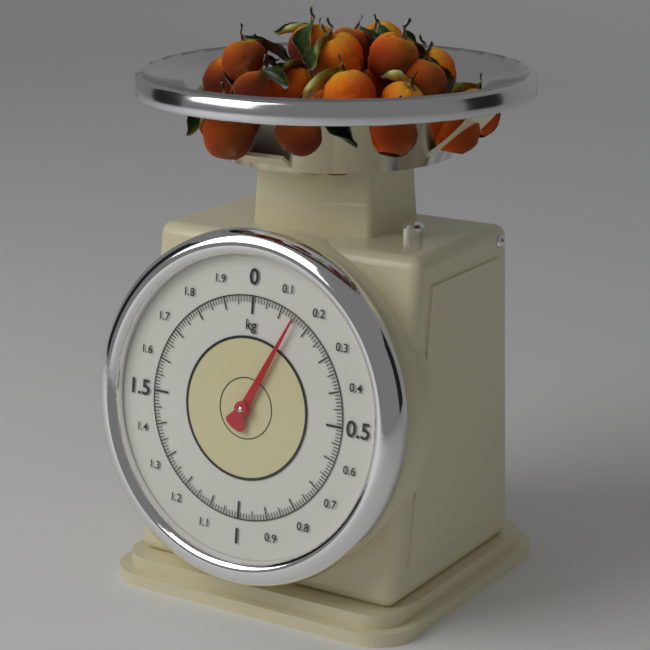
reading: 0.15 kg
